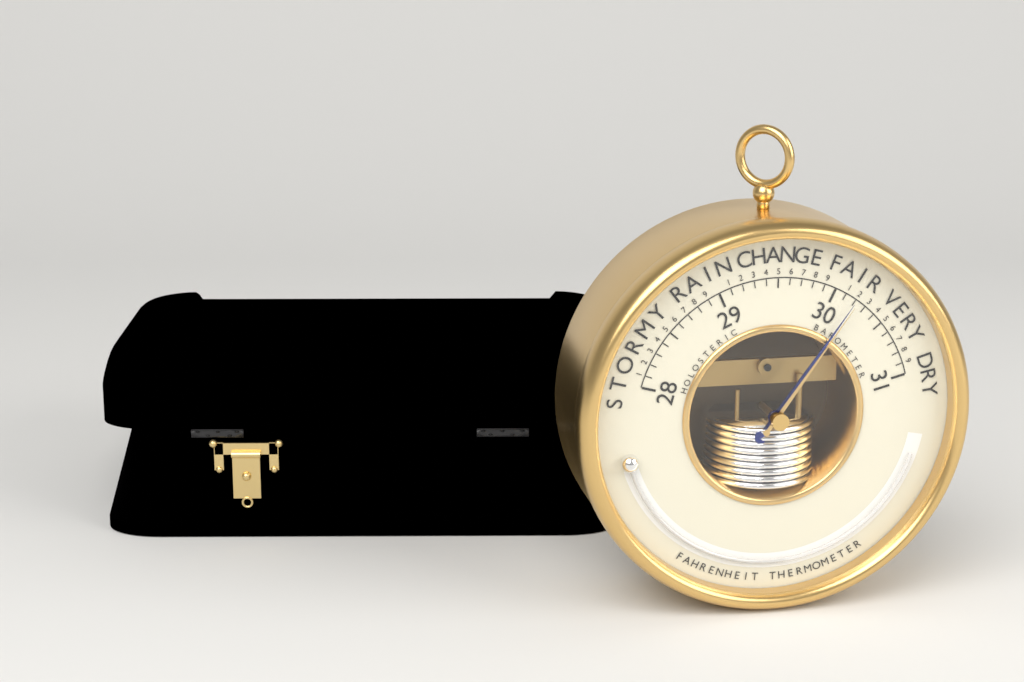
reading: 30.2 inHg
